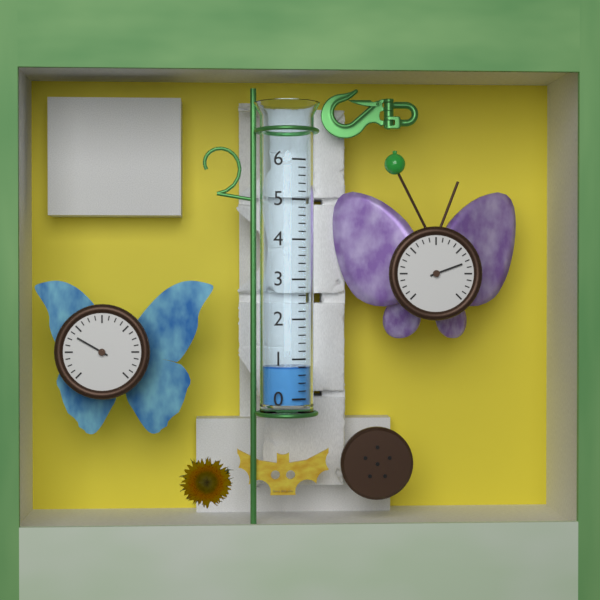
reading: 0.8 (no unit)
